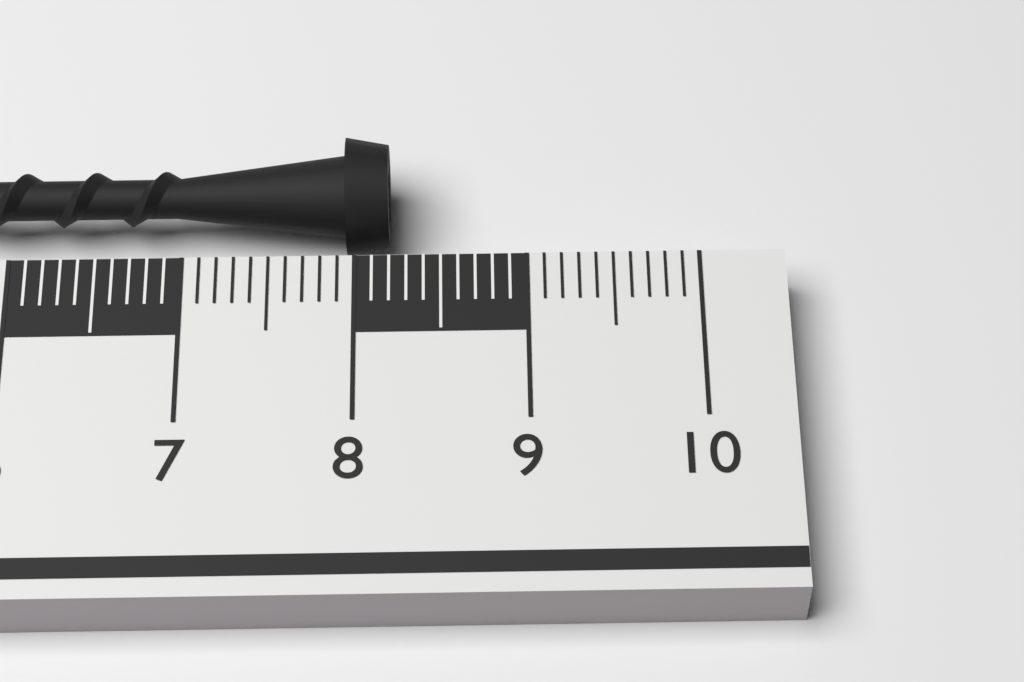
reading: 8.2 cm
